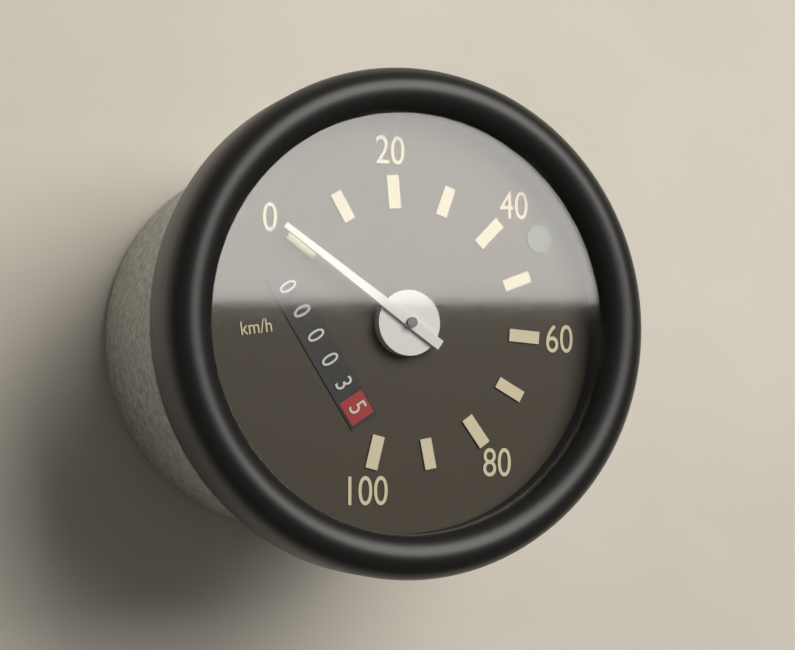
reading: 0 km/h
